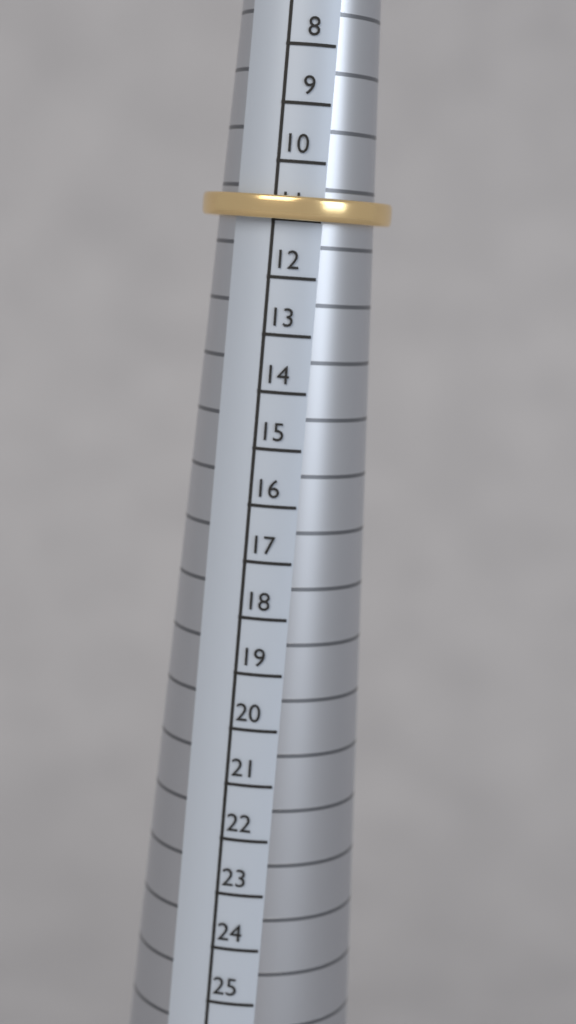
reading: 11 (no unit)
